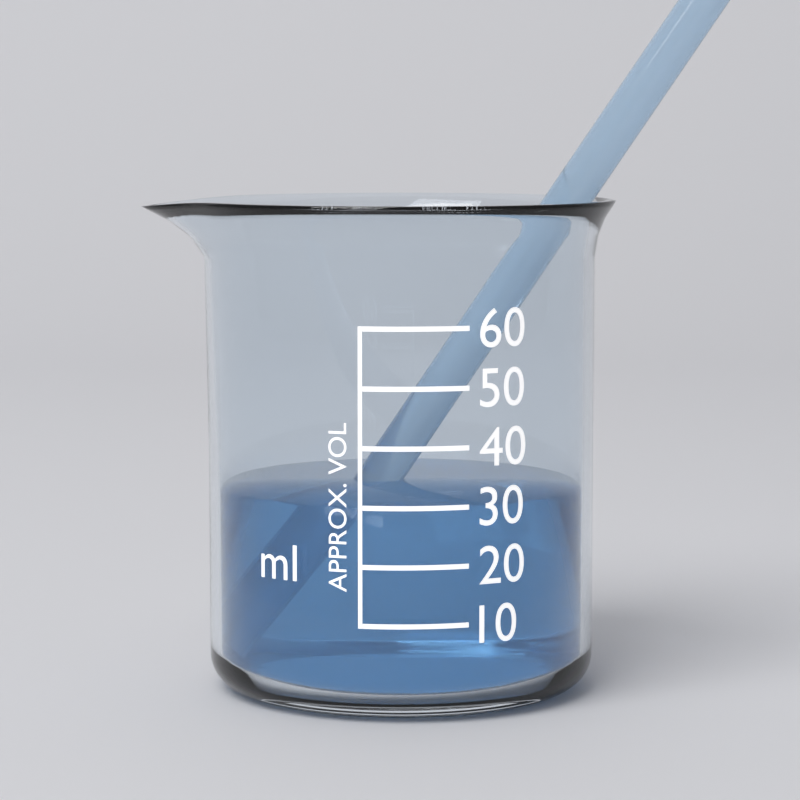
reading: 30 ml
